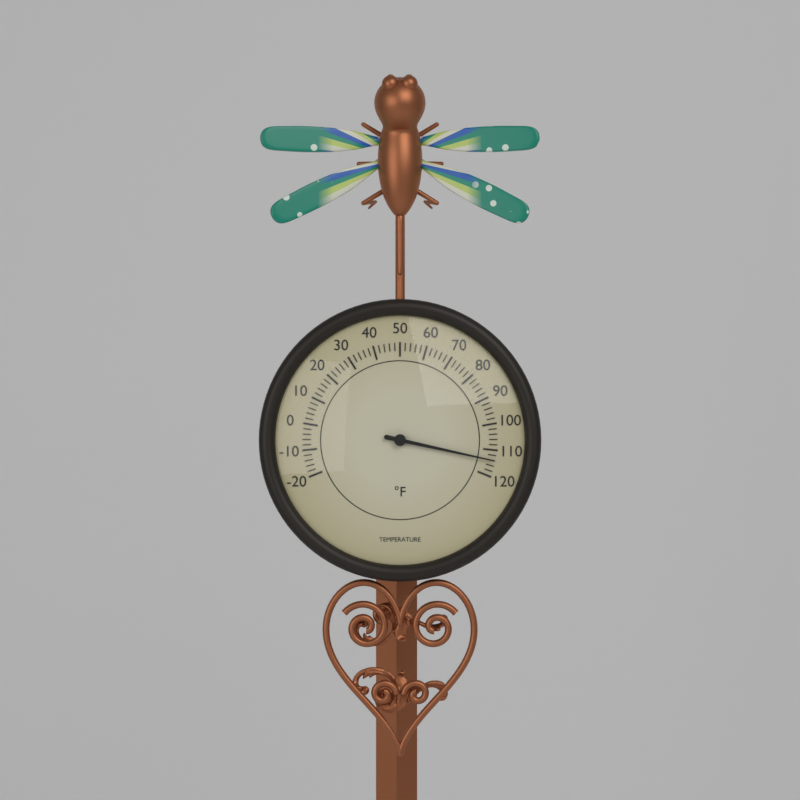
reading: 114 °F
